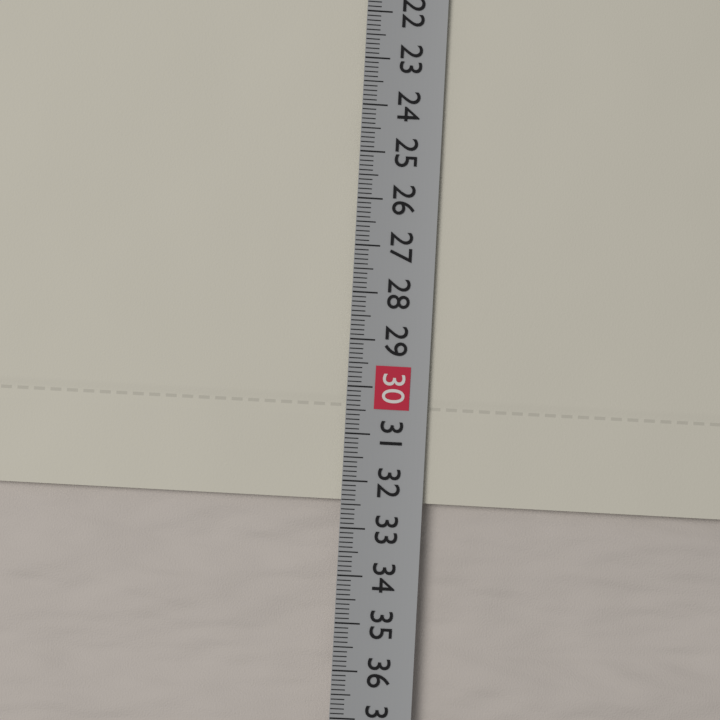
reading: 32.4 cm
